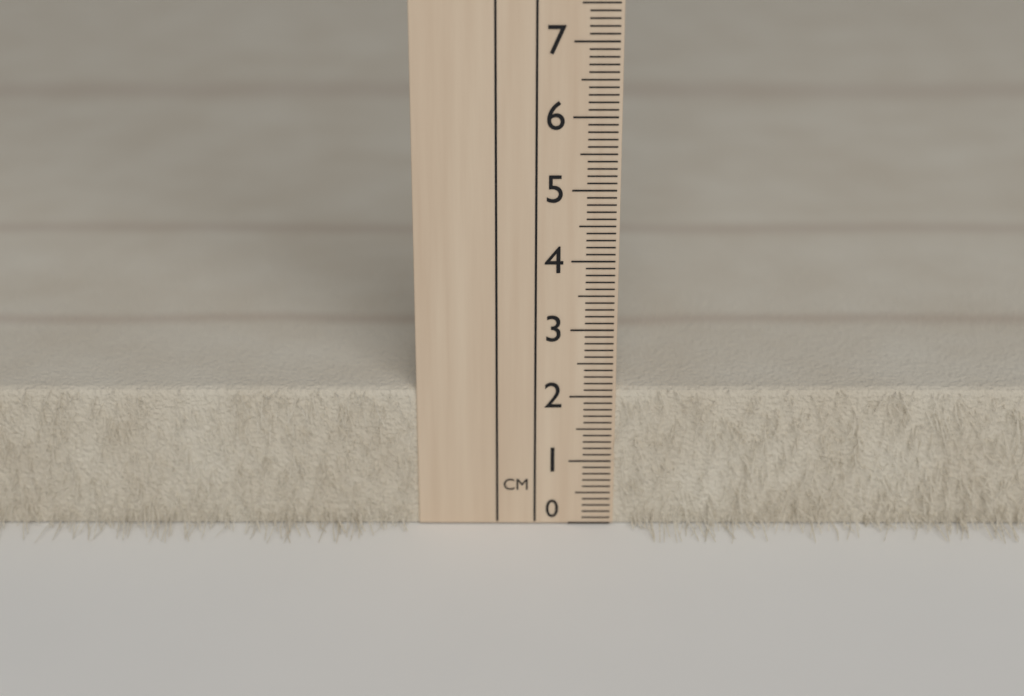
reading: 2.1 cm
